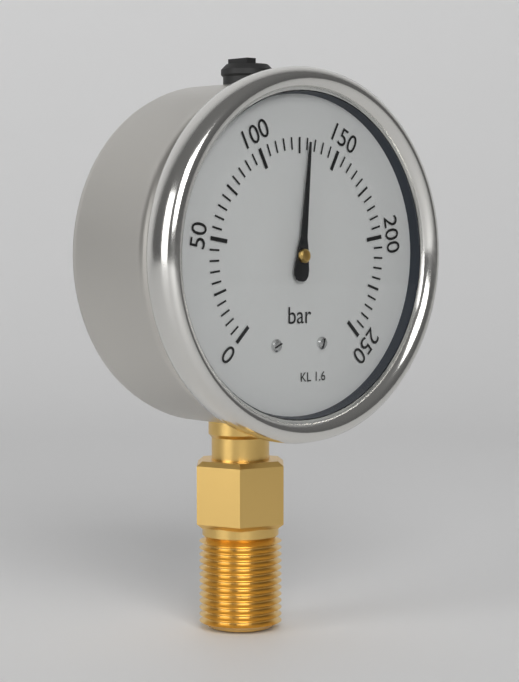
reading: 130 bar
